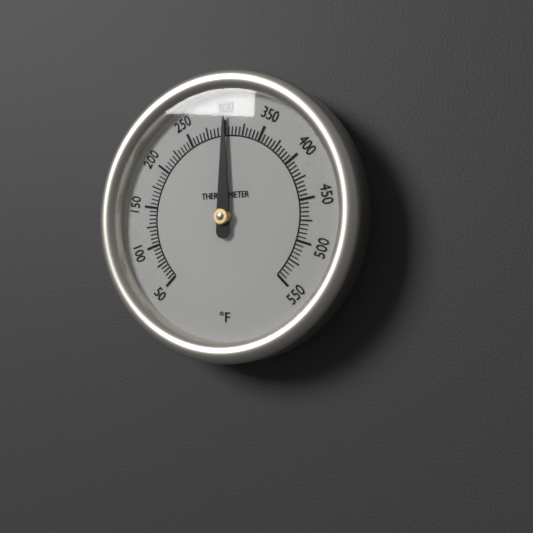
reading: 300 °F
